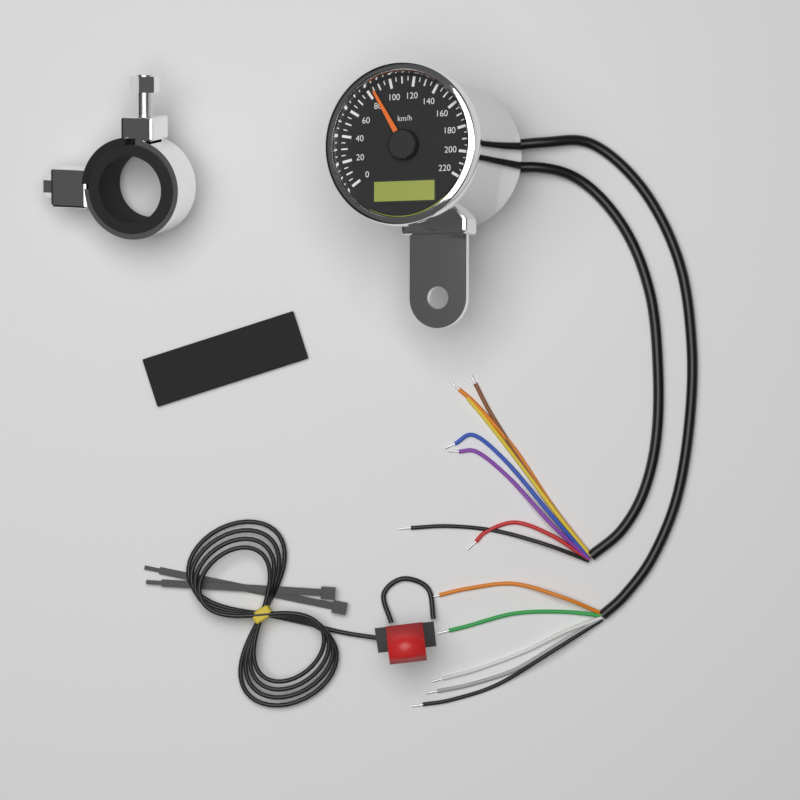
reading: 85 km/h
